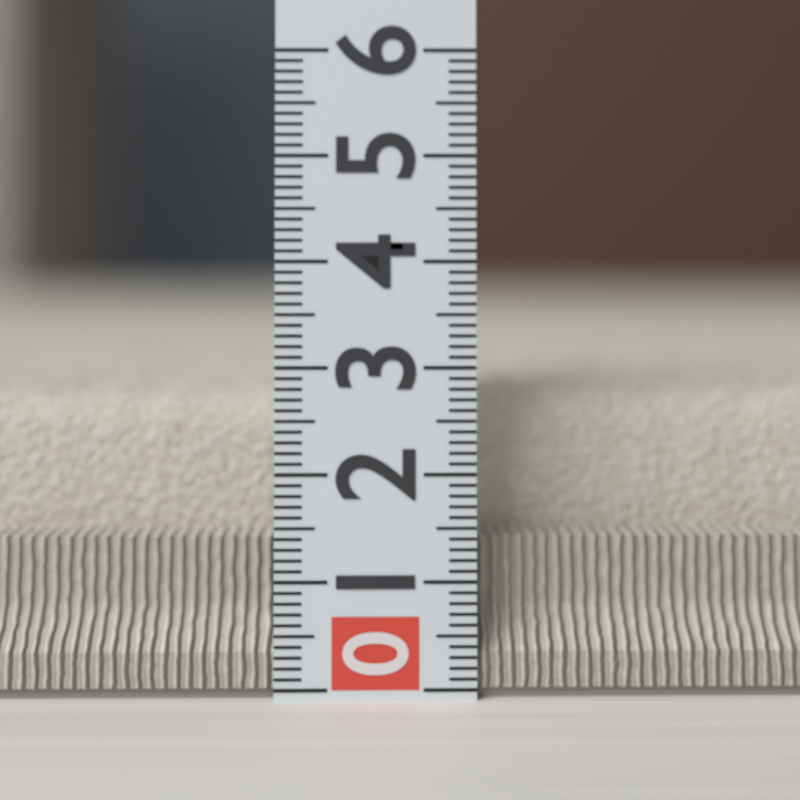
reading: 2.8 (no unit)
